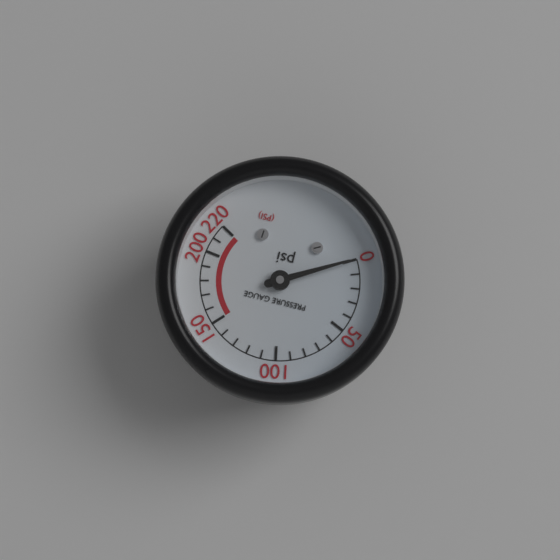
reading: 0 psi
